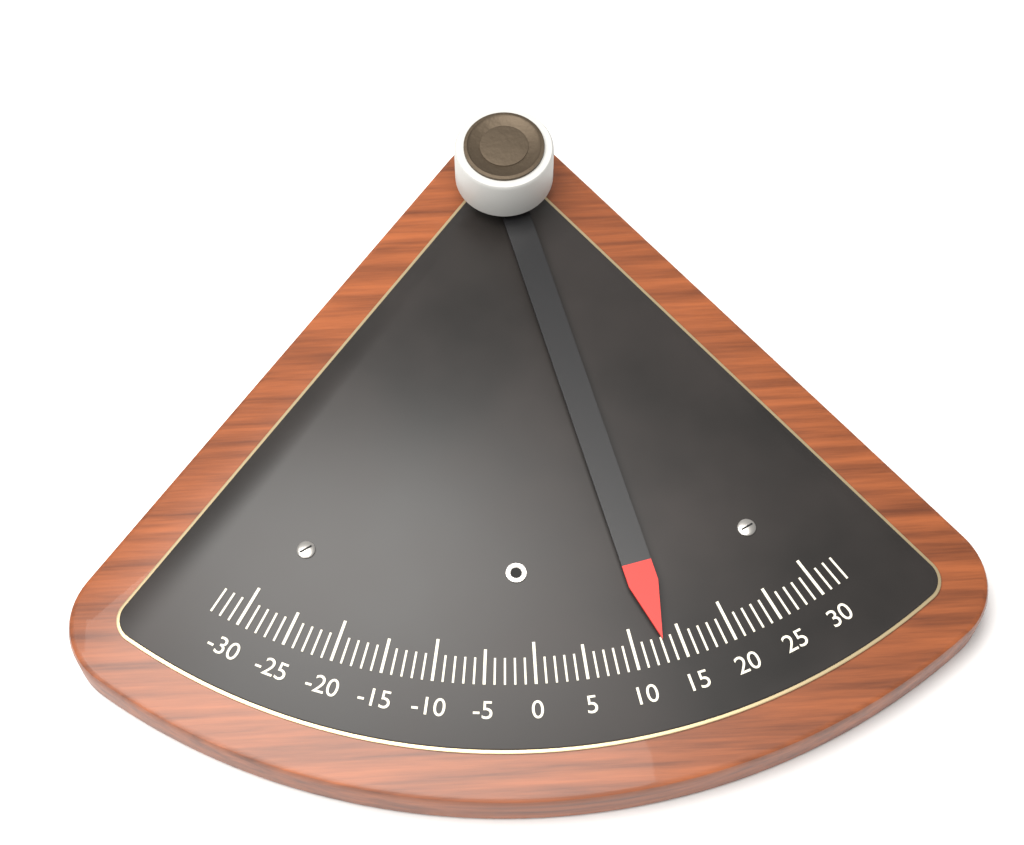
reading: 13 (no unit)
